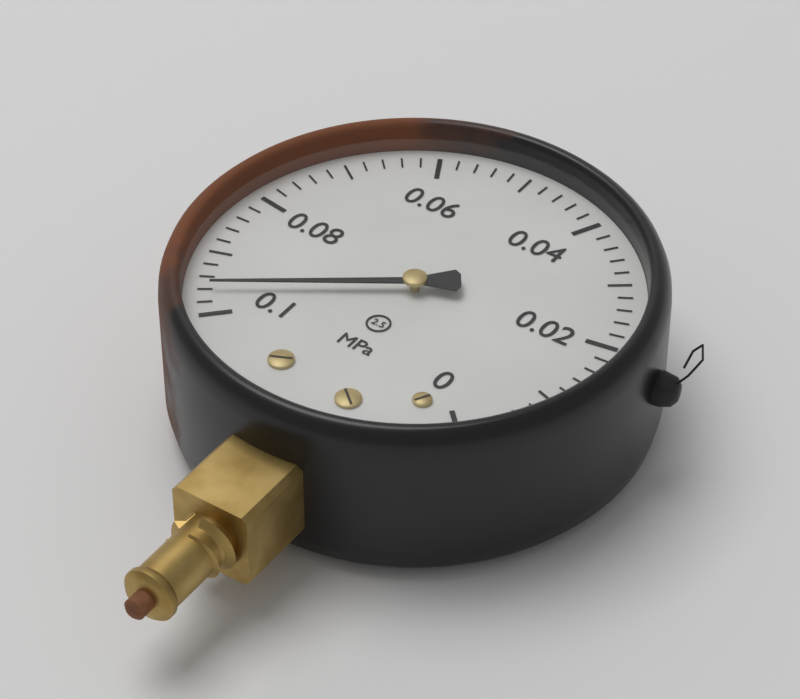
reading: 0.096 MPa
